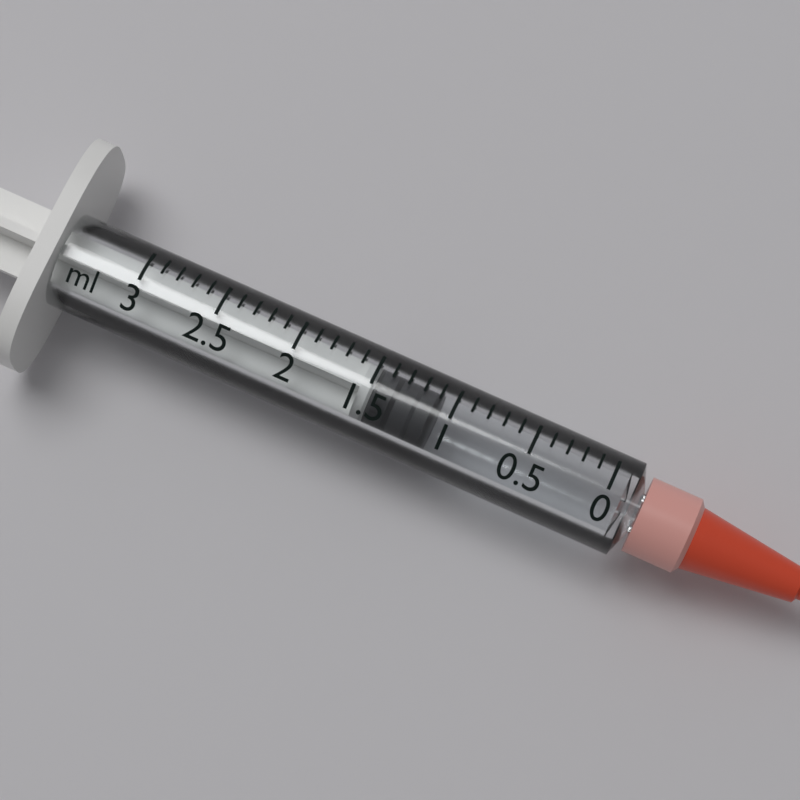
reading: 1.1 ml
